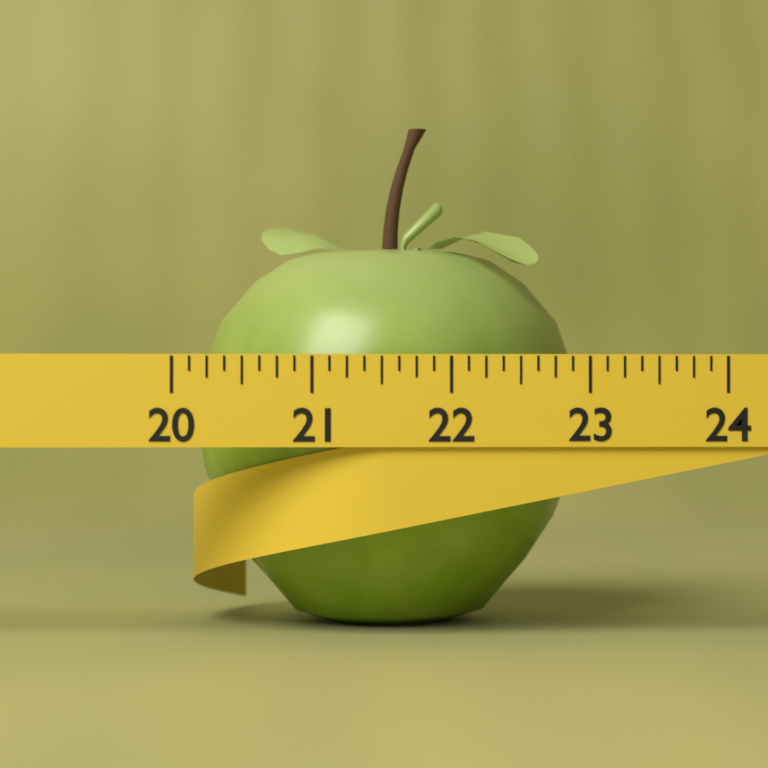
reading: 23.000 (no unit)
